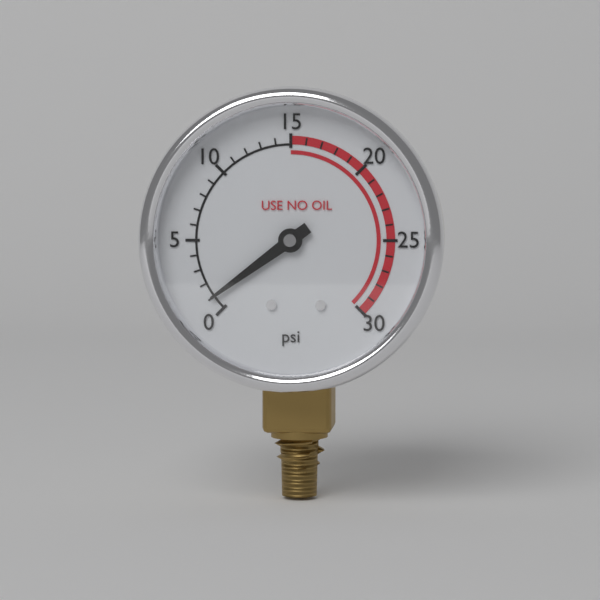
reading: 1 psi
